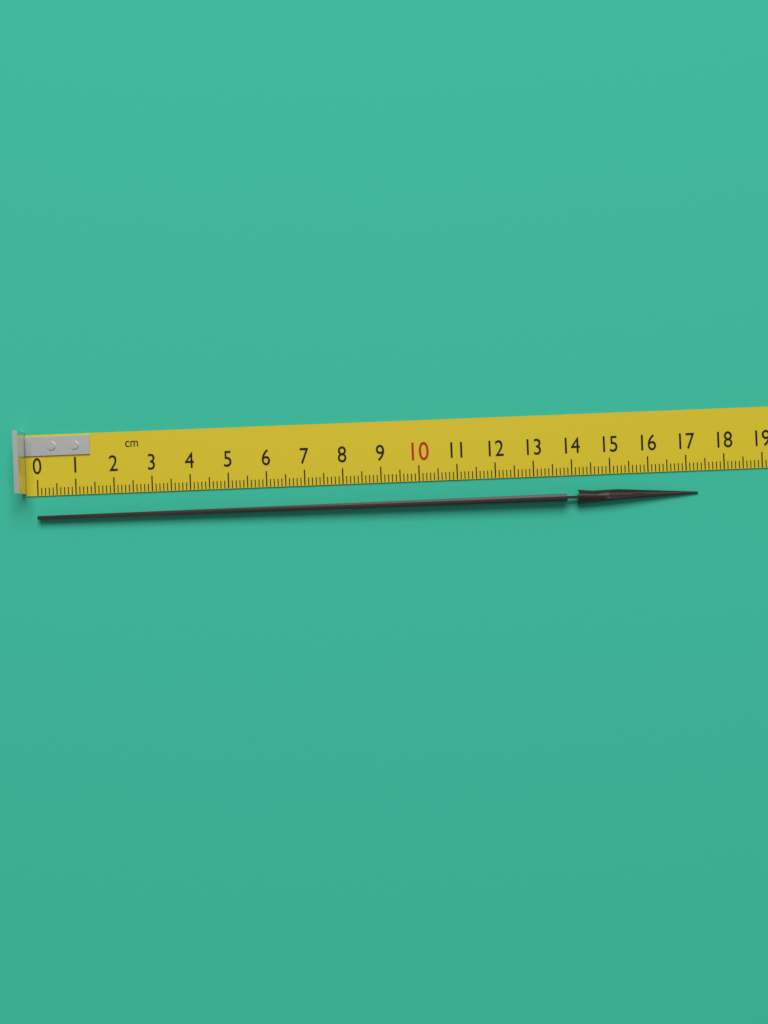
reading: 17.3 cm
